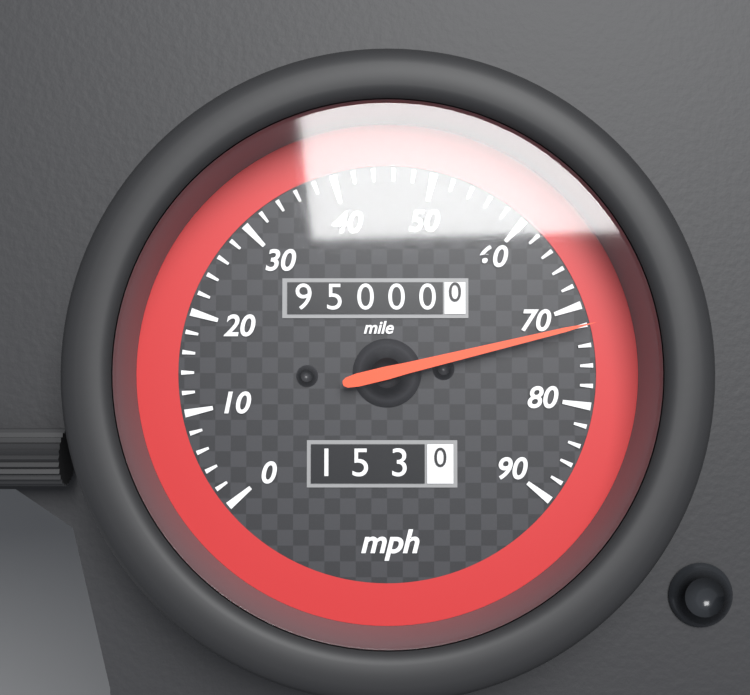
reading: 72 mph
